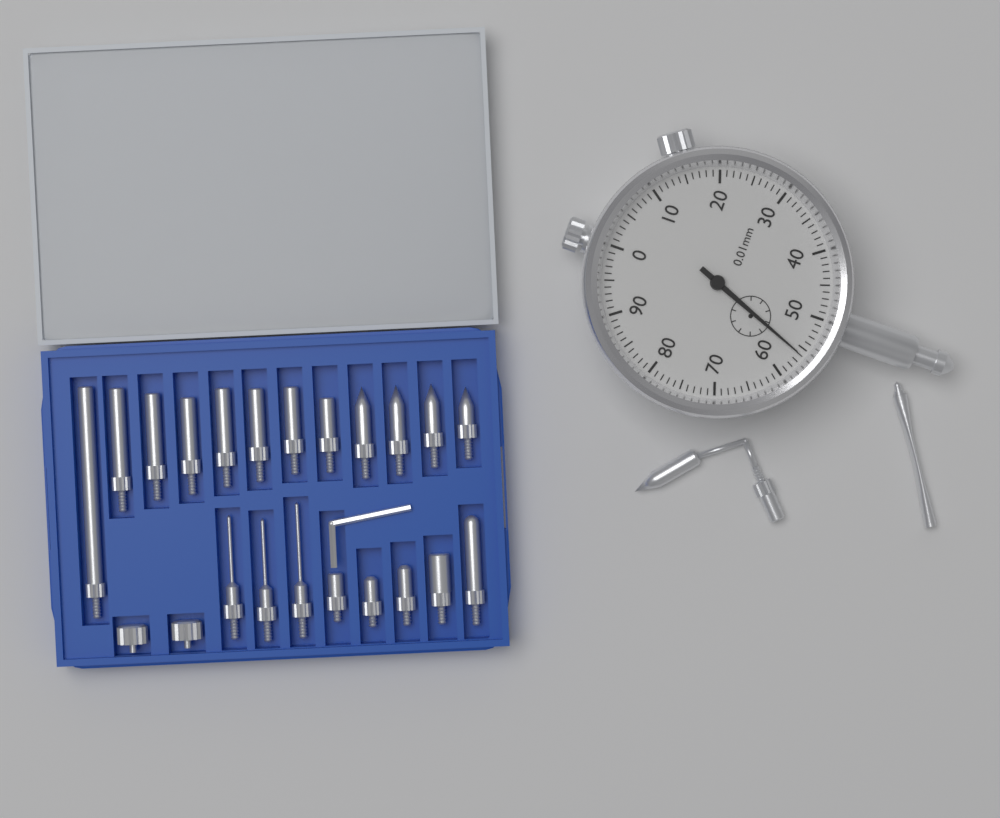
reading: 0.56 mm
